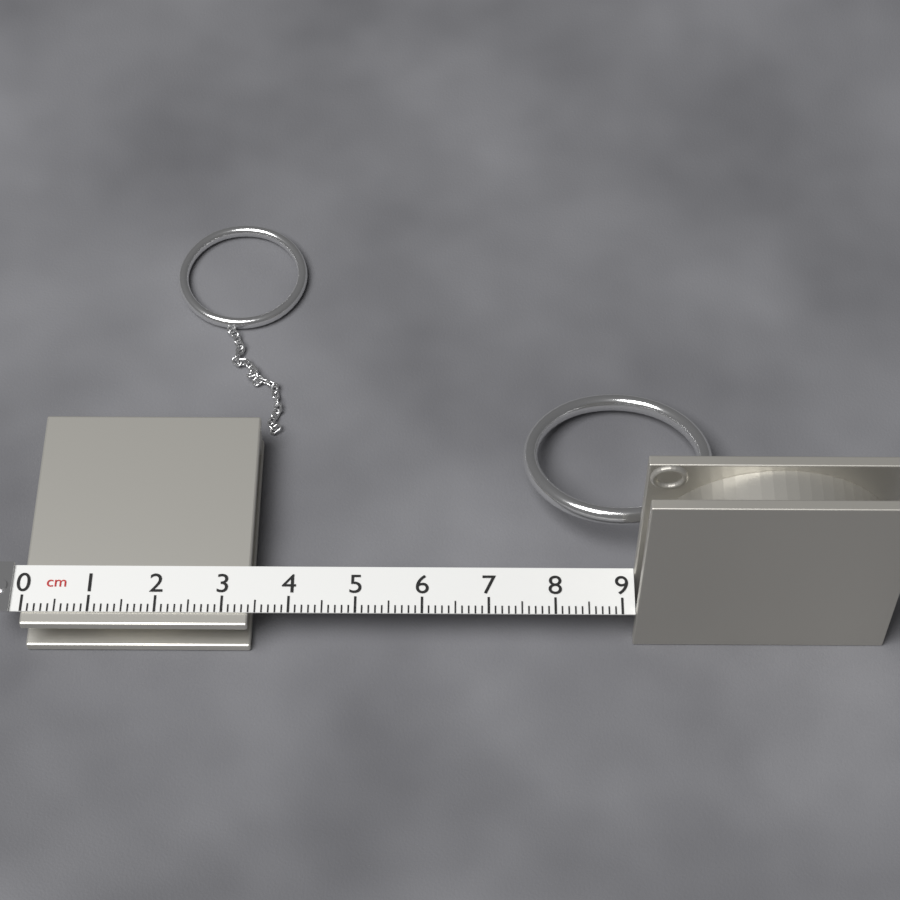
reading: 3.4 cm
